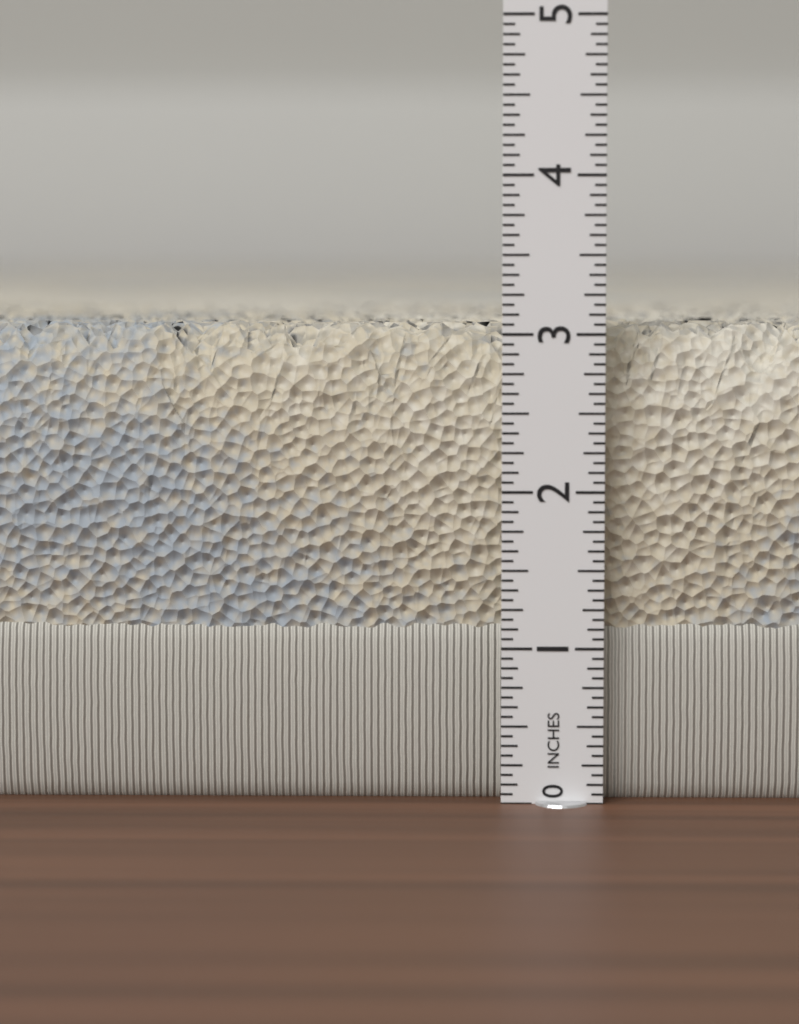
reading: 3.0625 in
